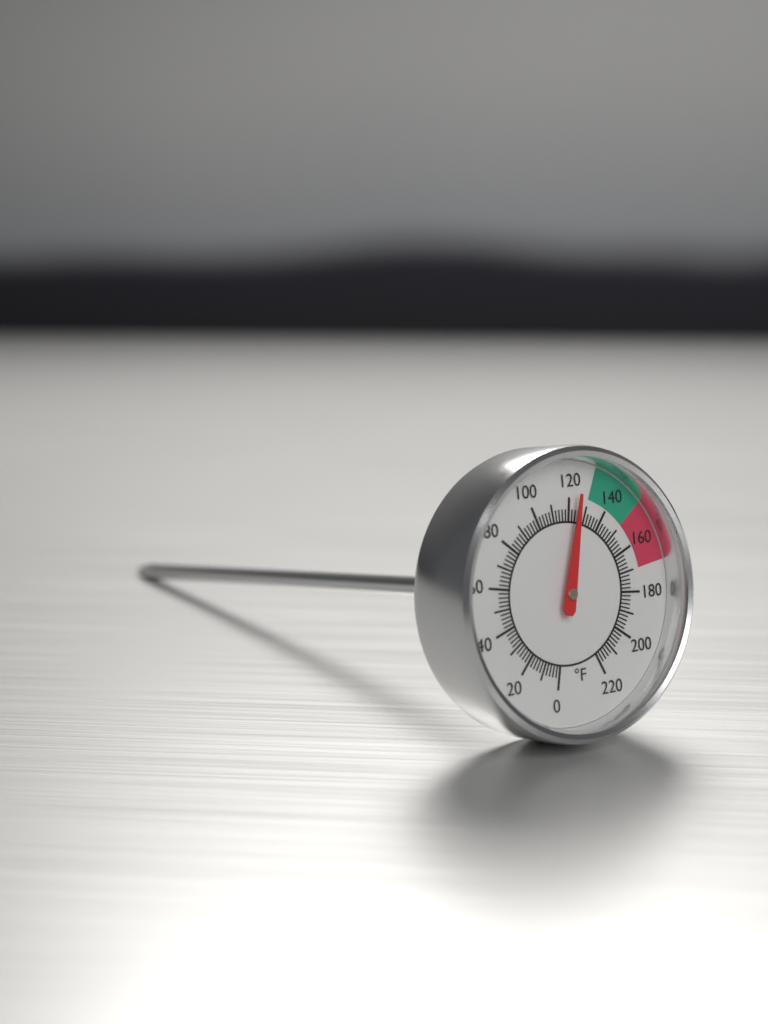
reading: 124 °F
